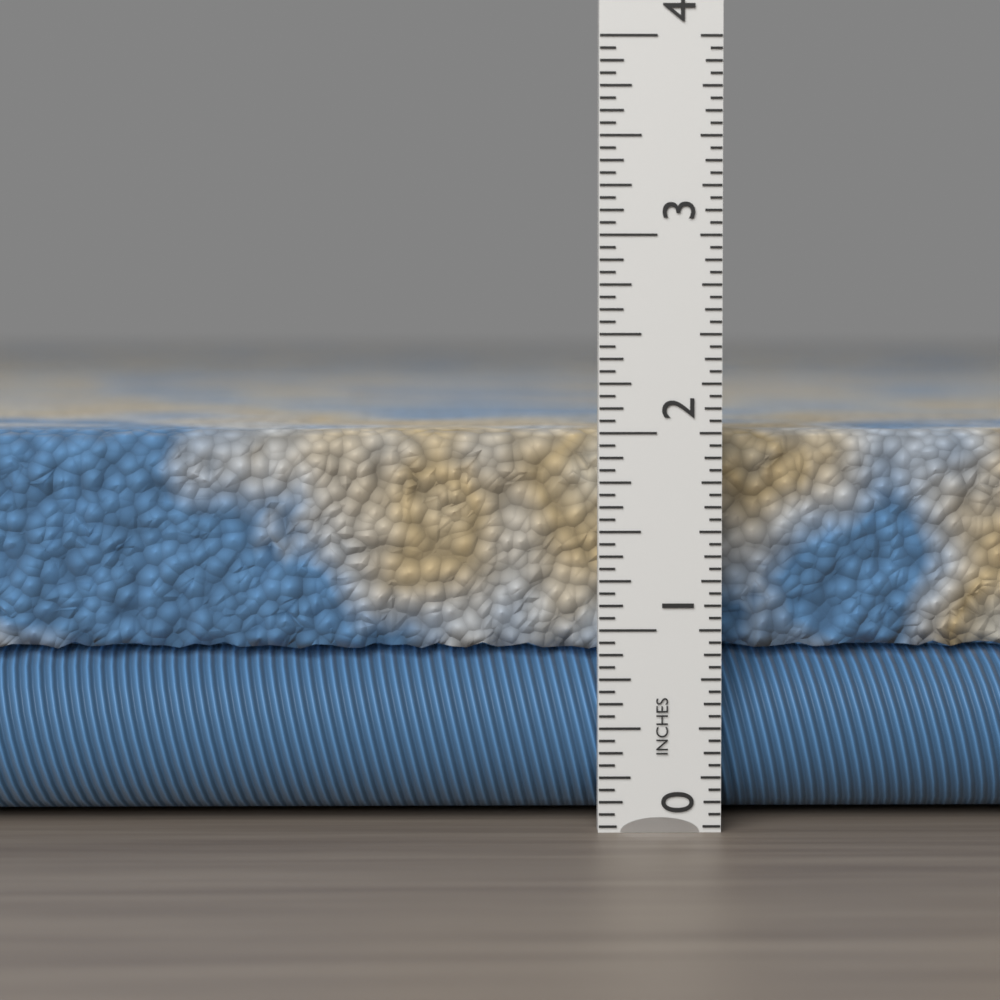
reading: 2.0000 in
